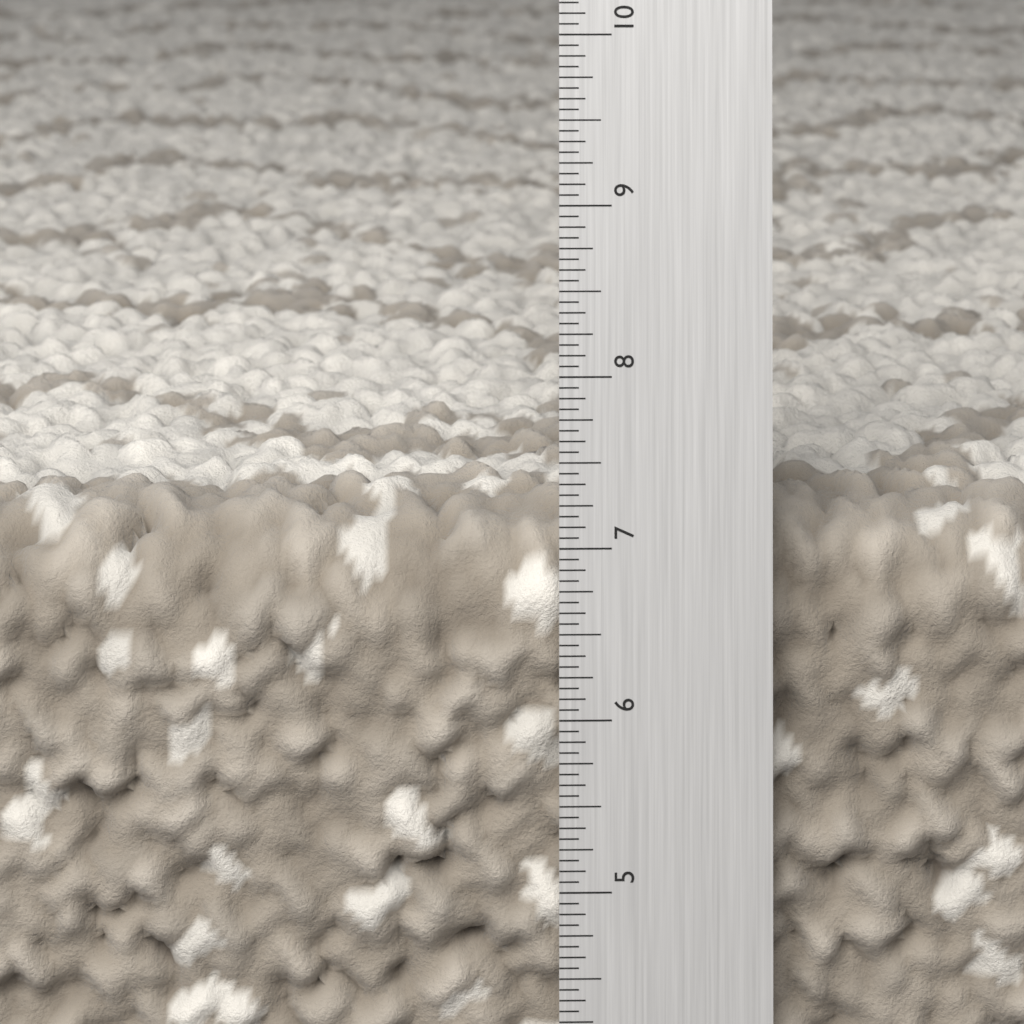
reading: 7.1875 in
